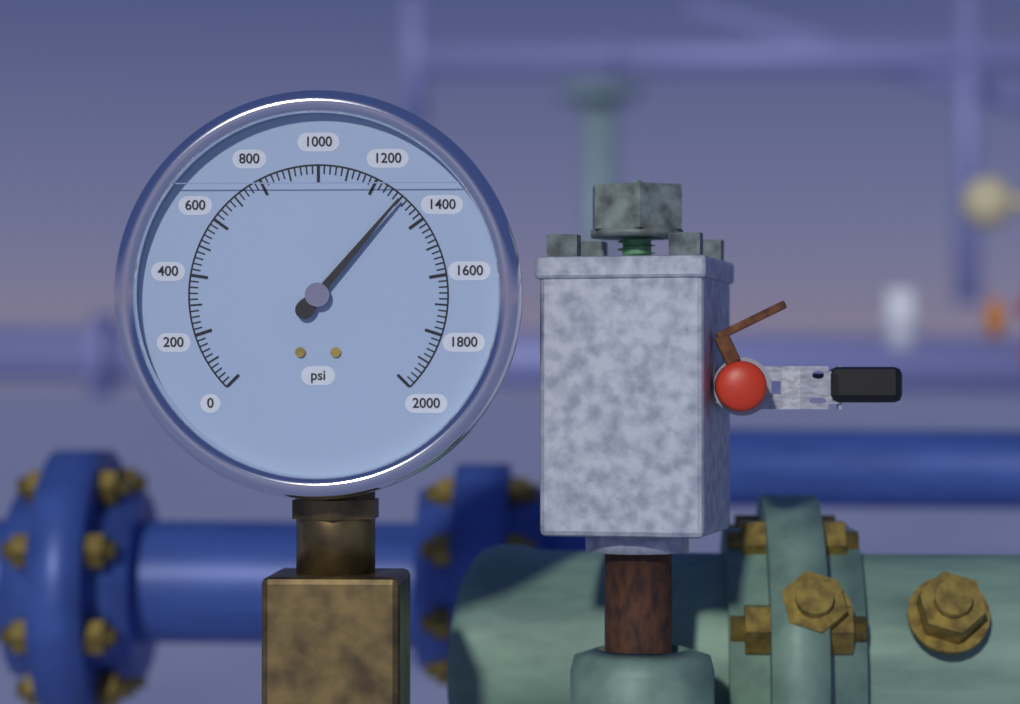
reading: 1300 psi
